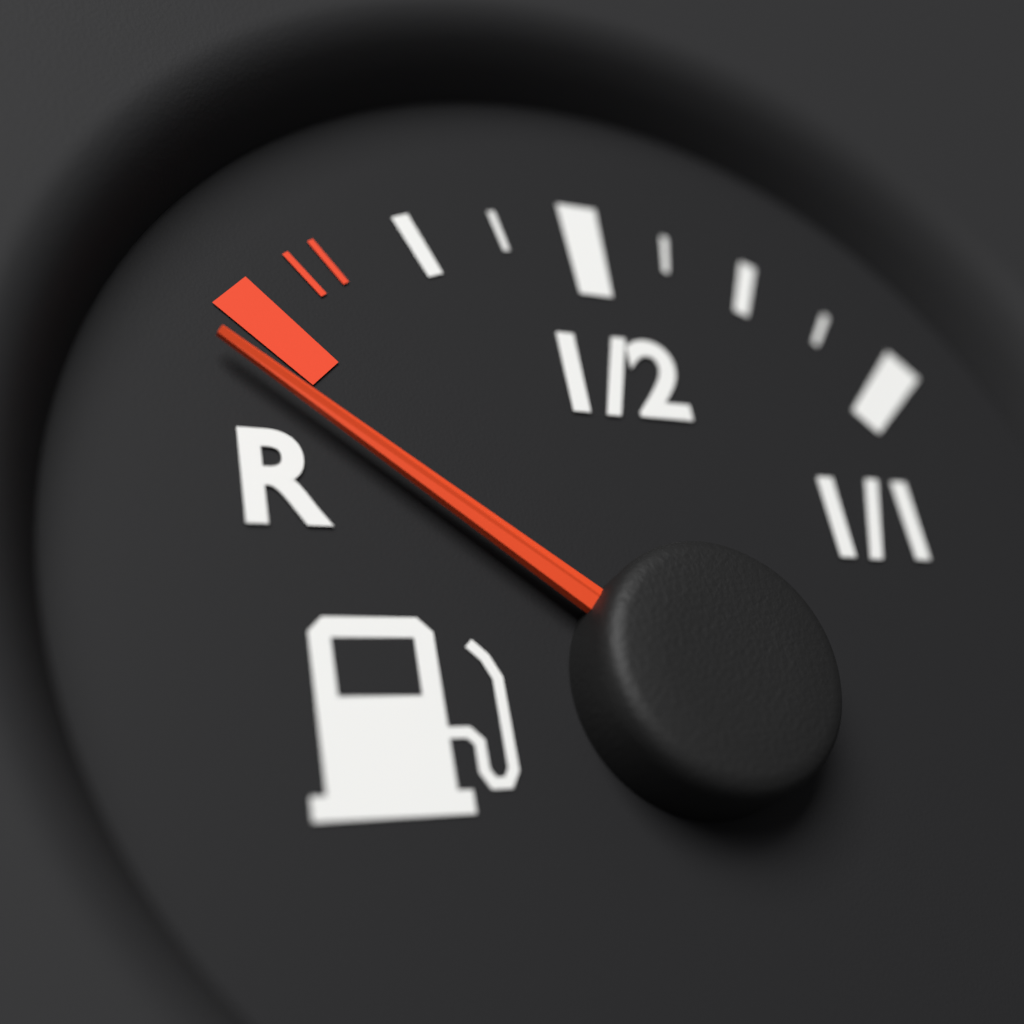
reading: -0.070 (no unit)
